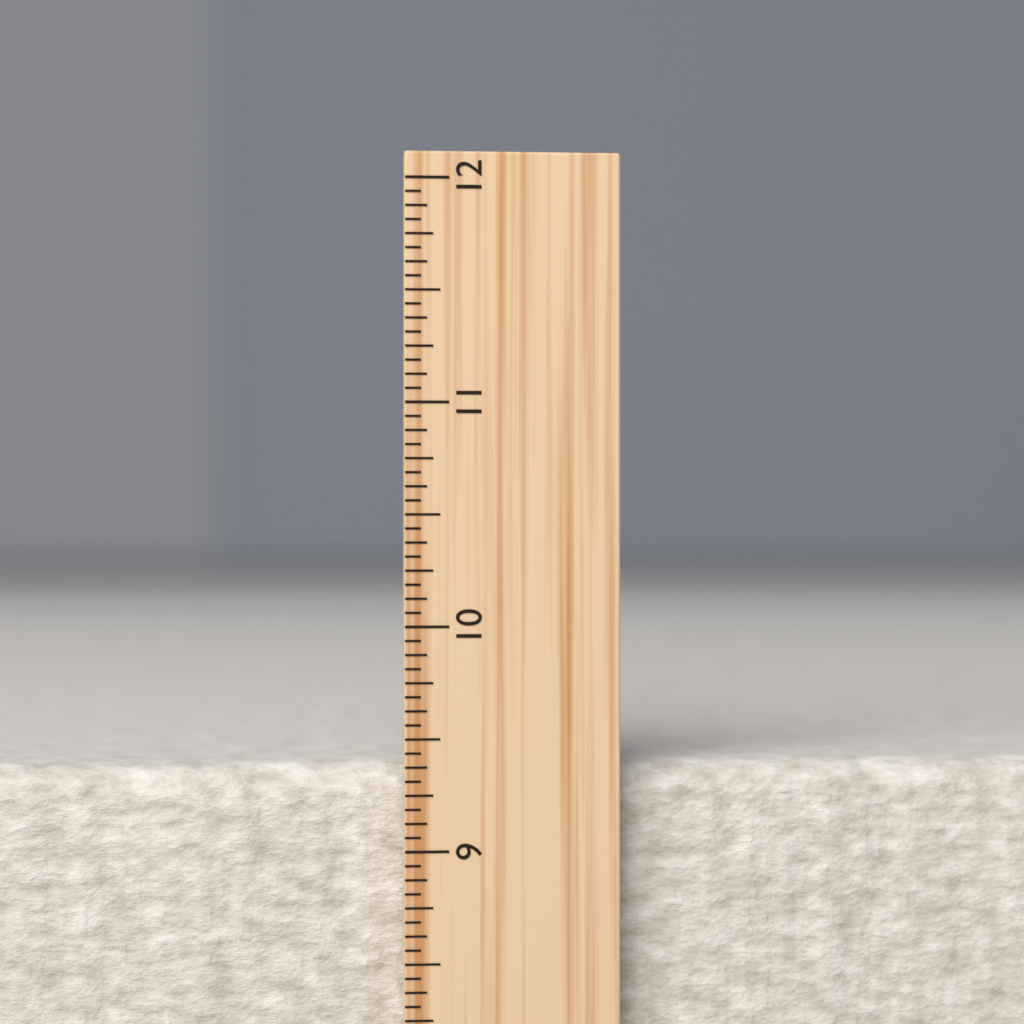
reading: 9.3750 inch
